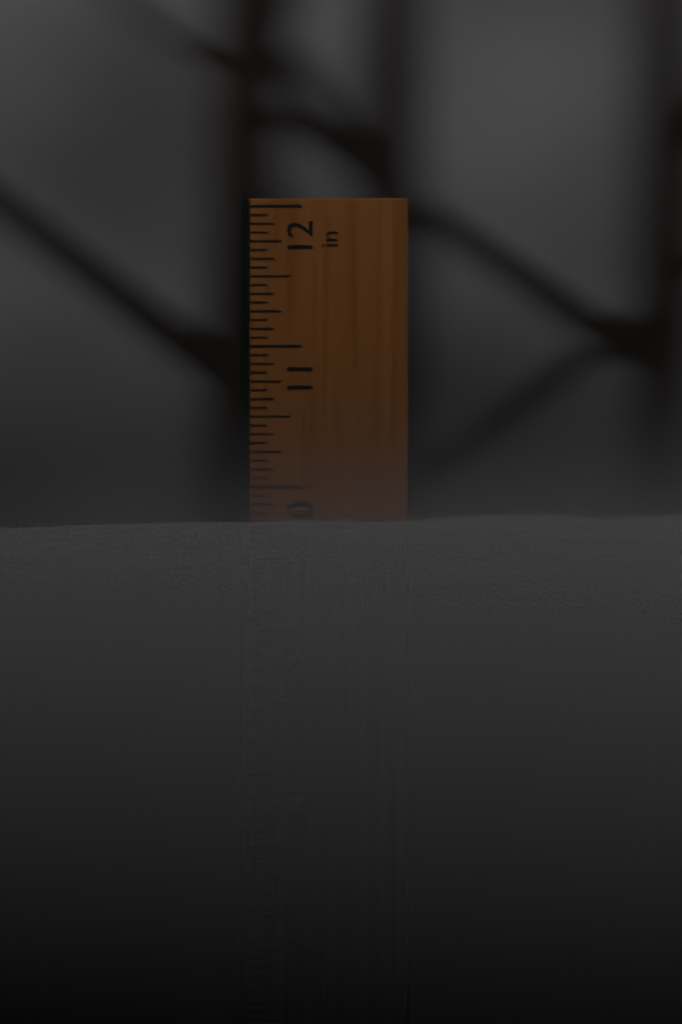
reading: 9.7500 in
